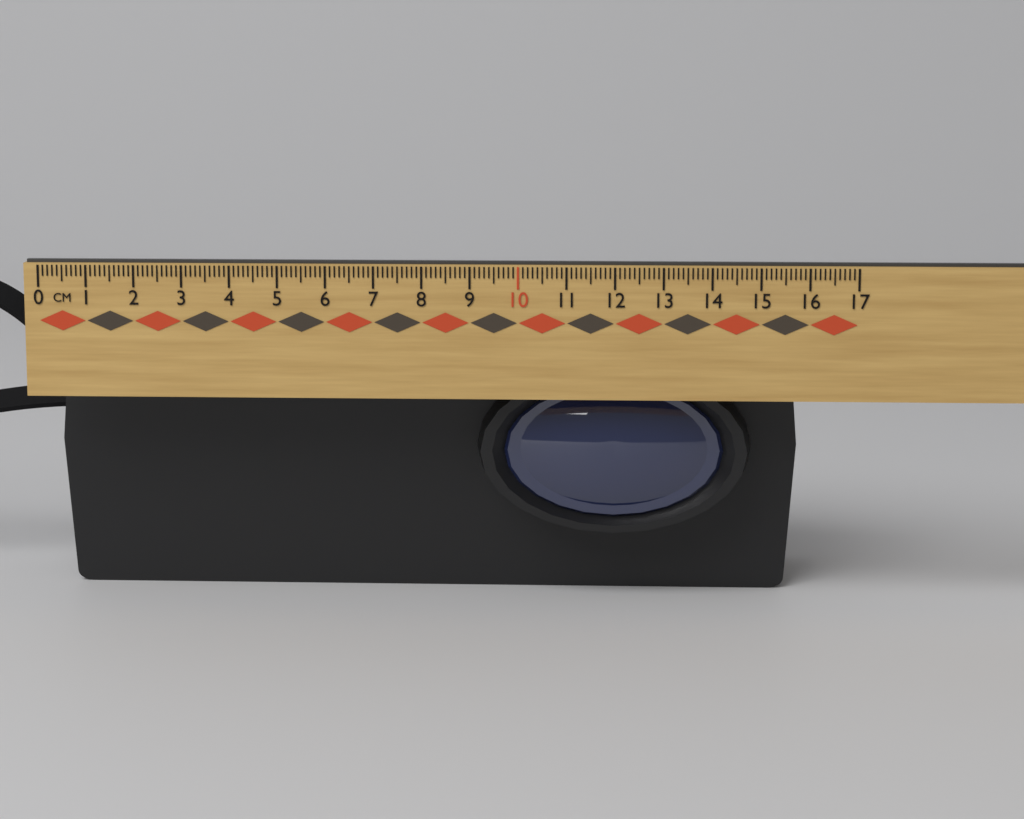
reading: 15.9 cm
